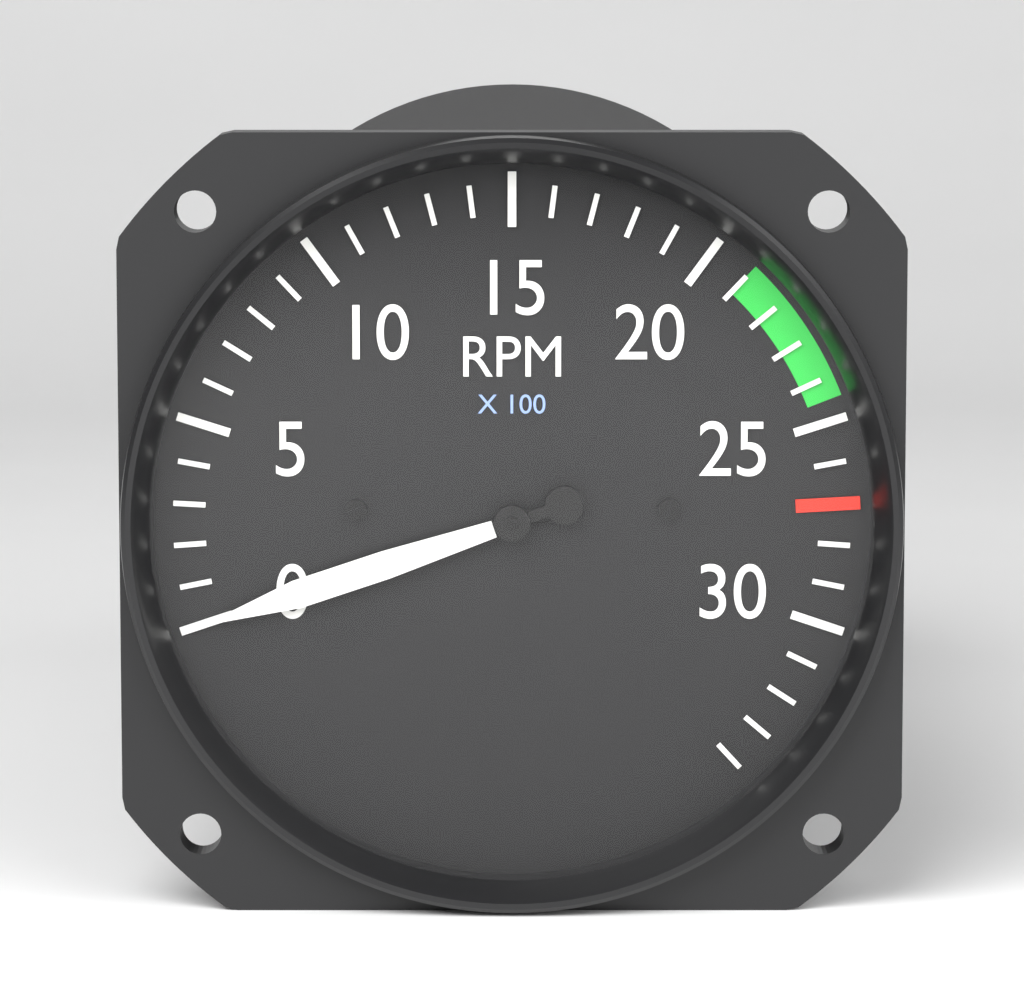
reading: 0 RPM
